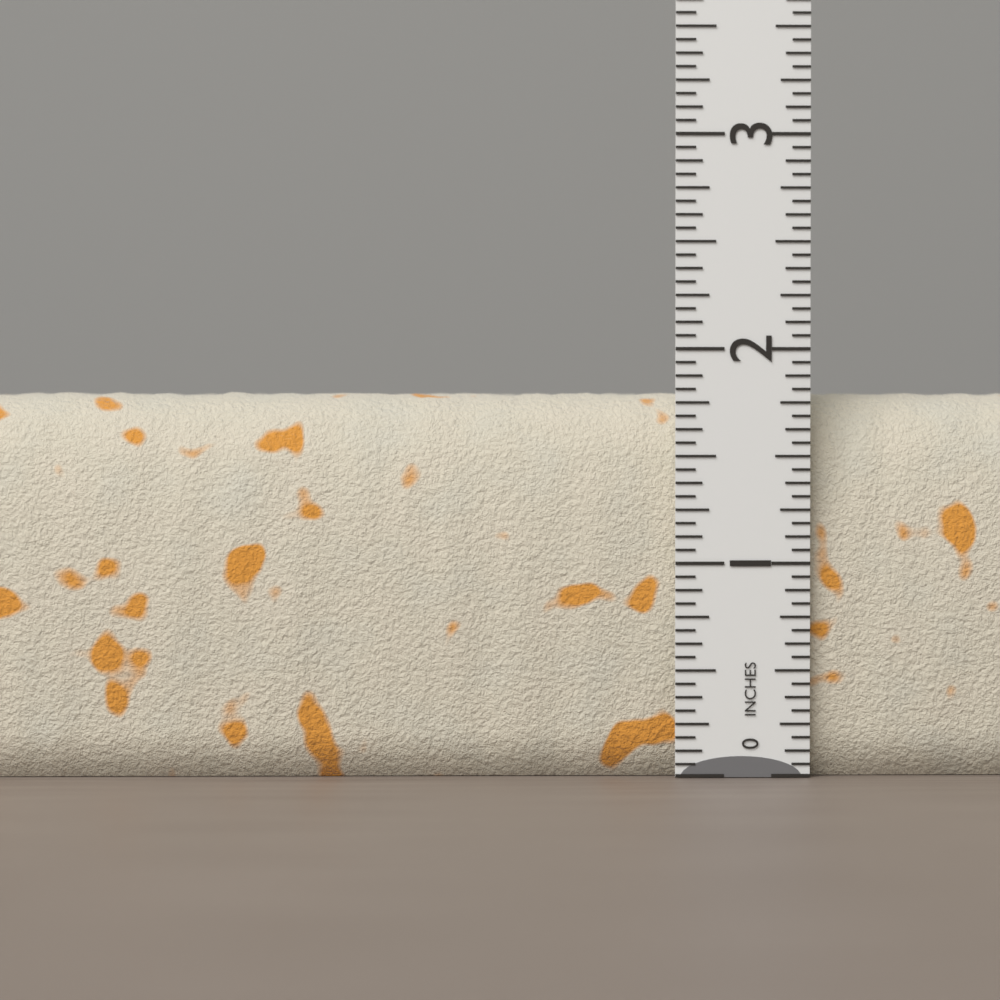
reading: 1.8125 in
